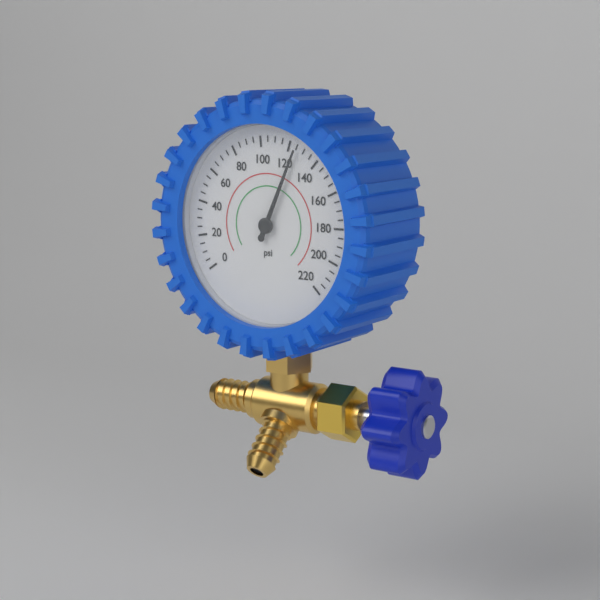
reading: 125 psi
